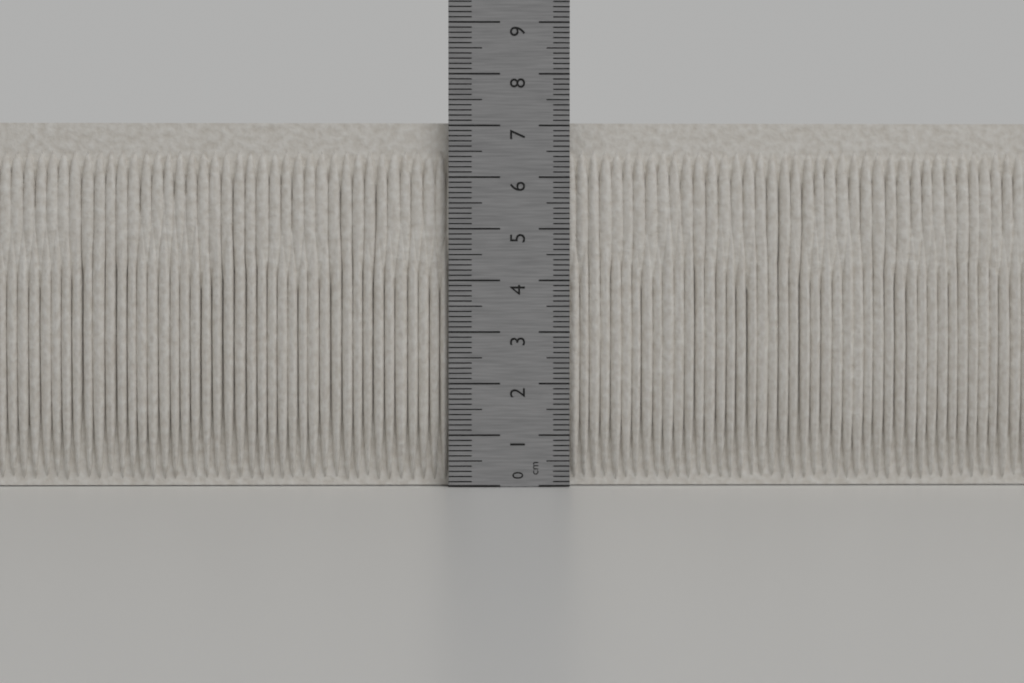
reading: 7.1 cm
